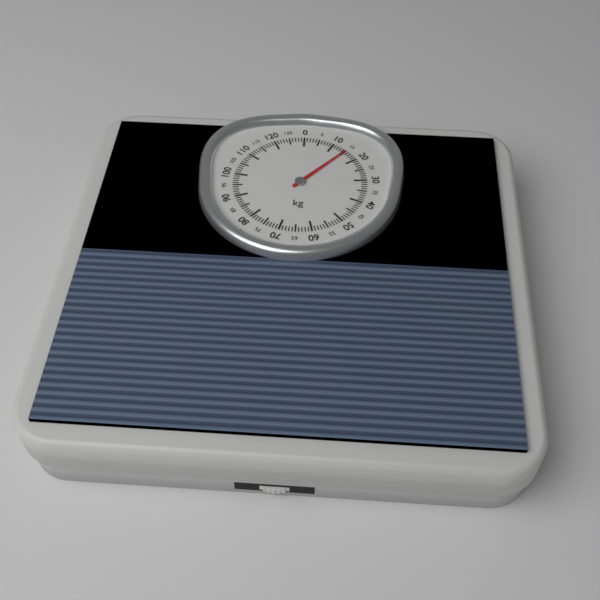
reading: 15 kg
